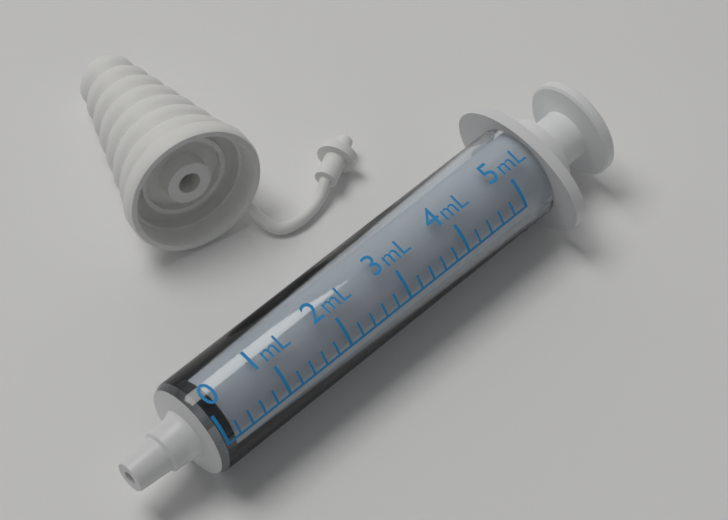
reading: 0.0 mL
